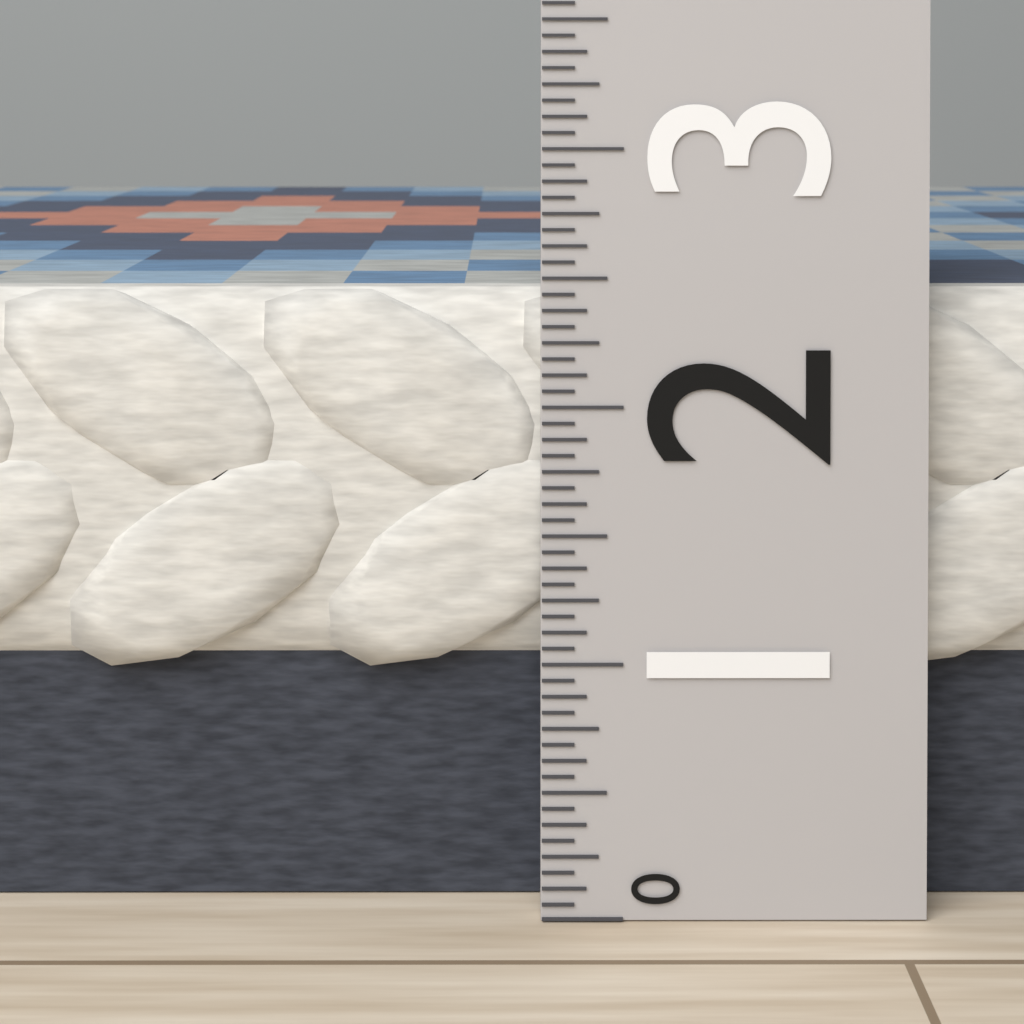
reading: 2.4375 (no unit)
